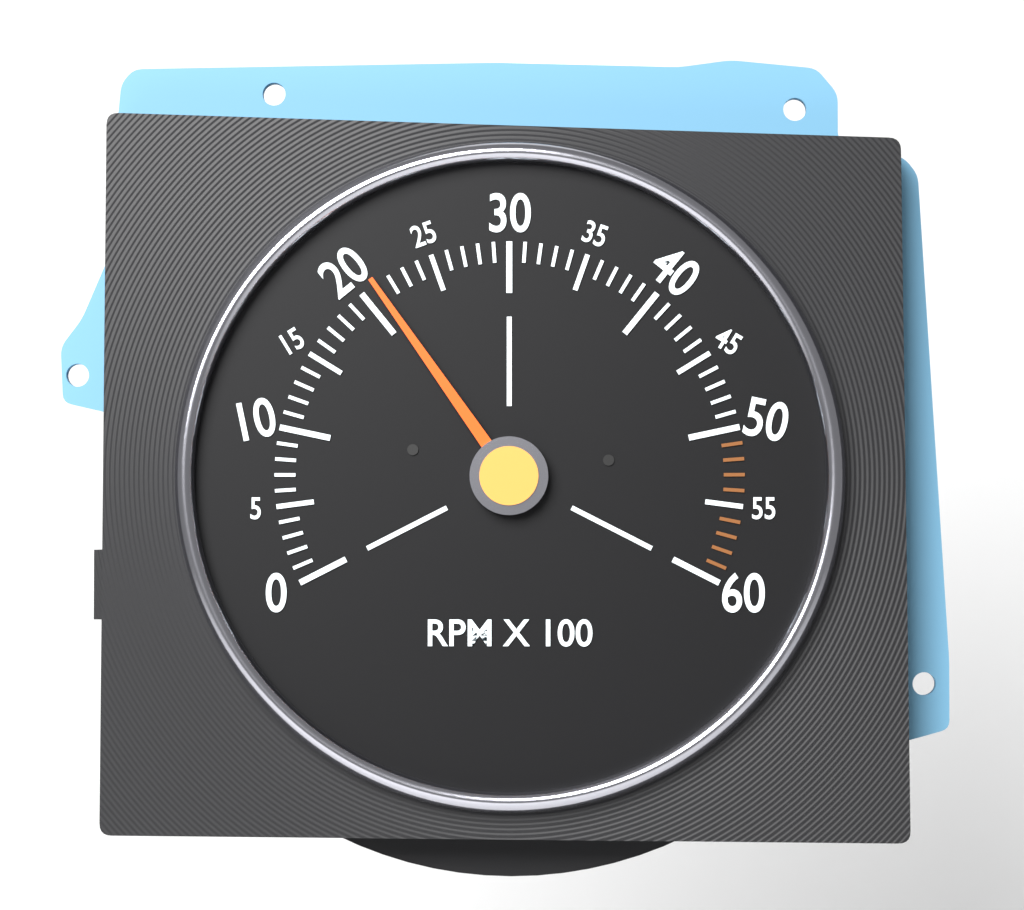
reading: 2100 RPM
